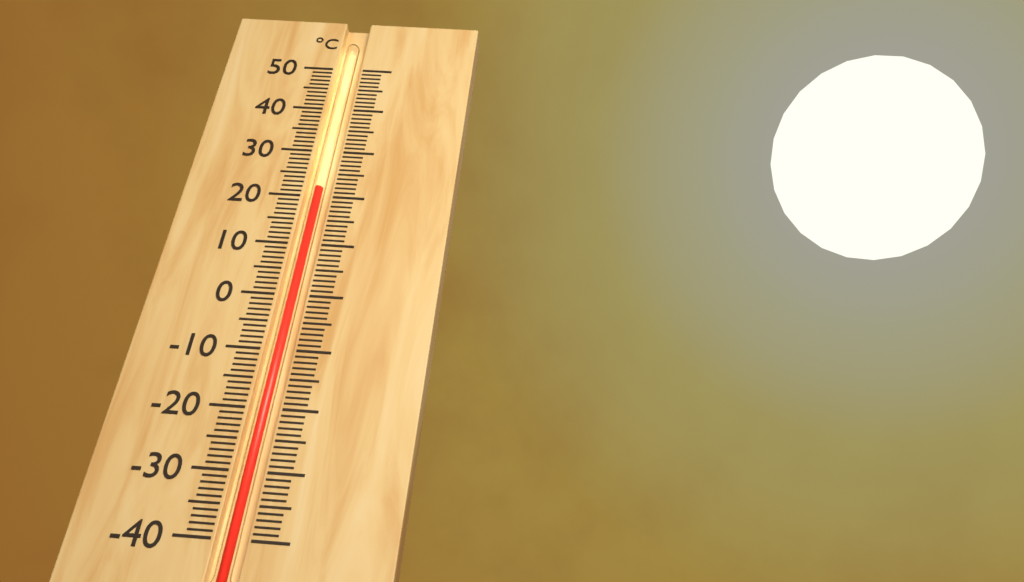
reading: 22 °C
